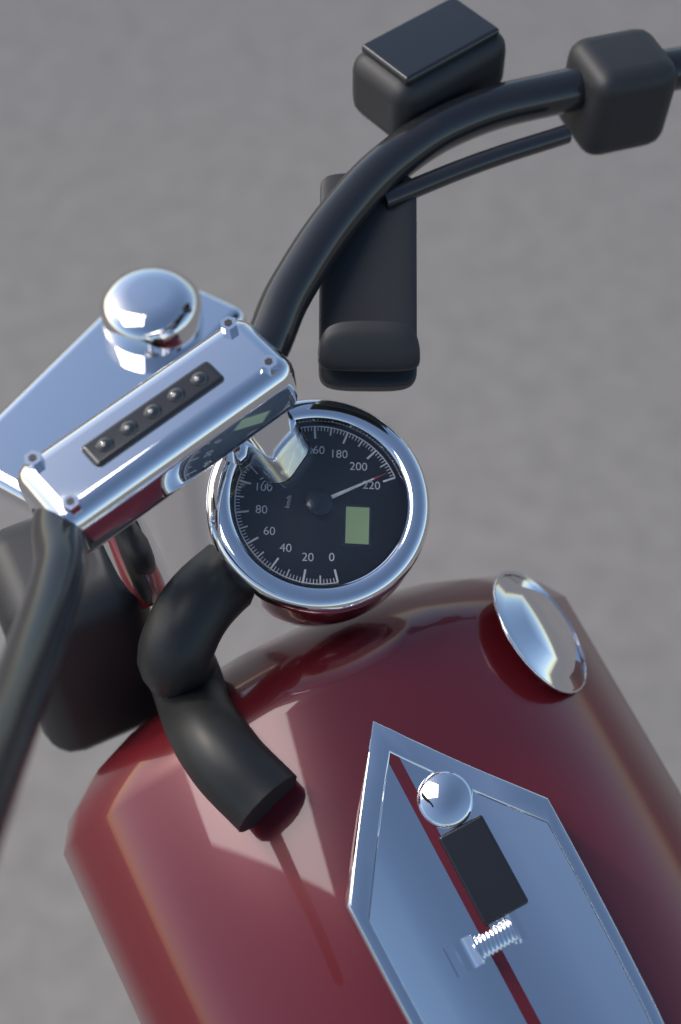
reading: 216 km/h
